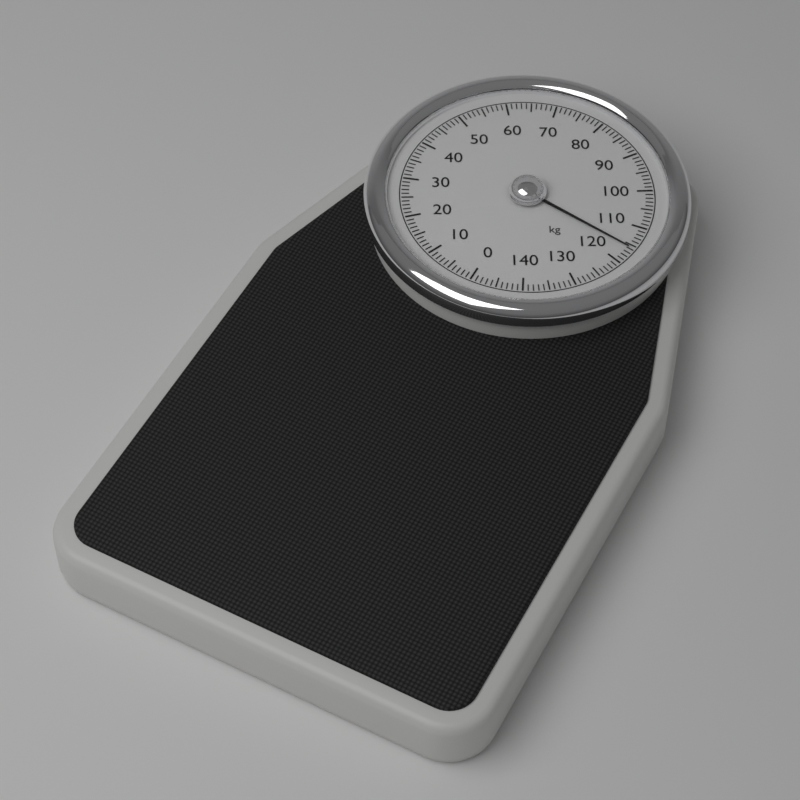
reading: 116 kg
